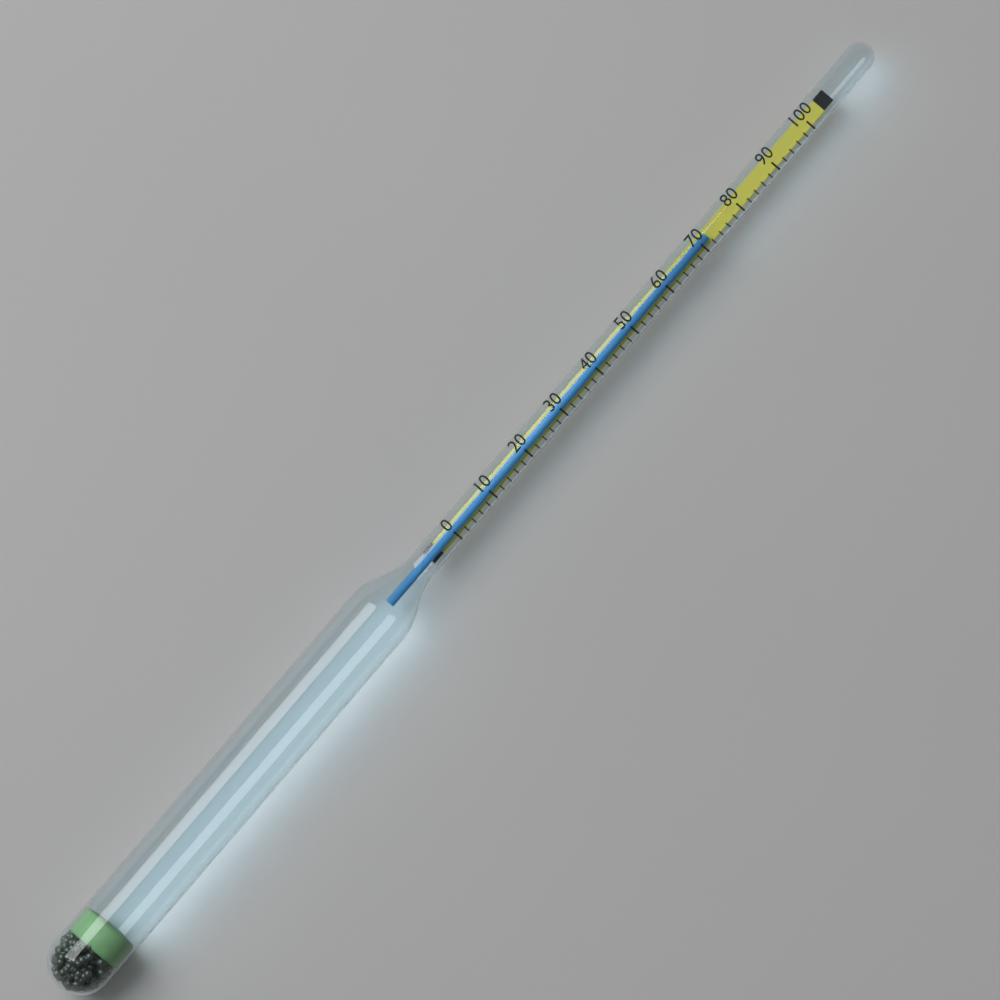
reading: 72 (no unit)
